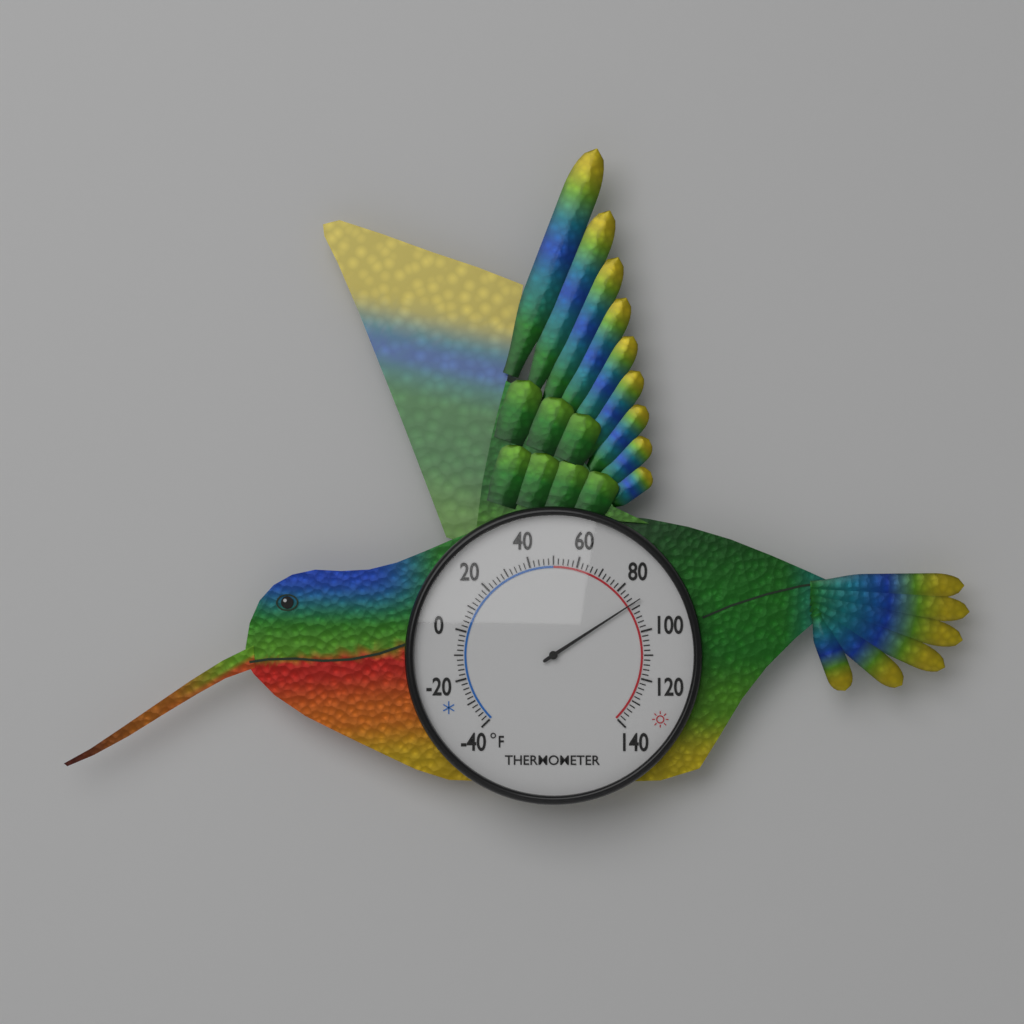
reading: 88 °F
